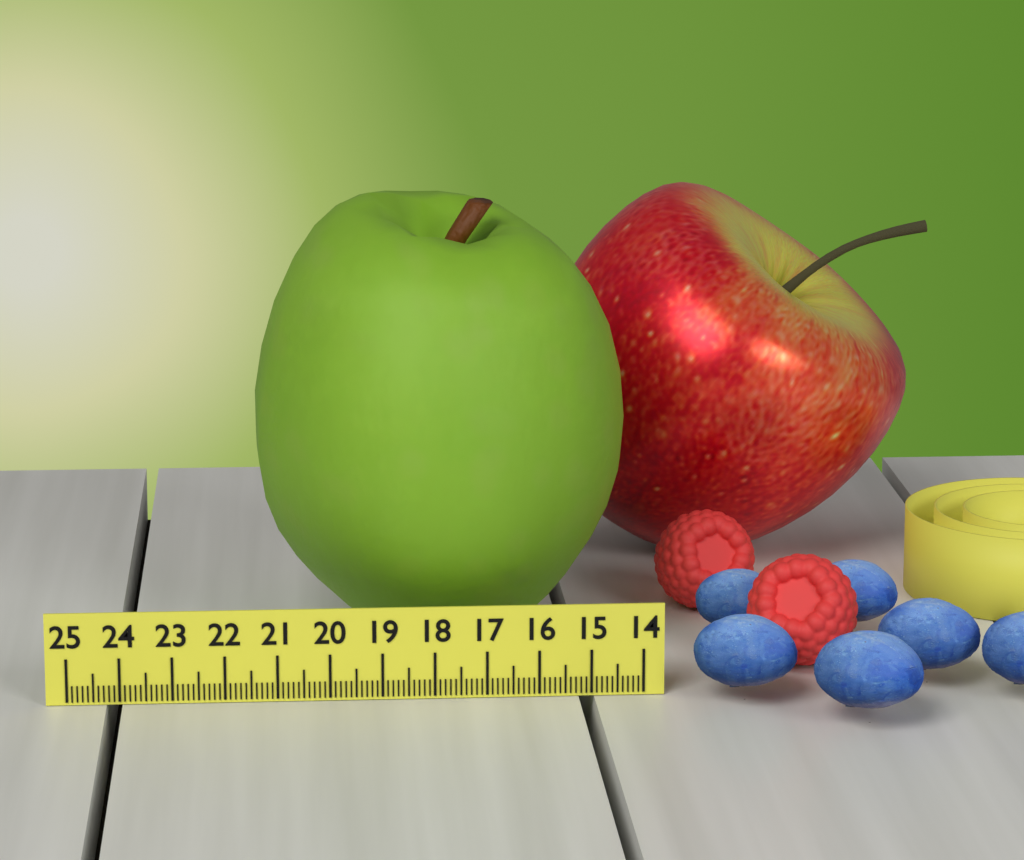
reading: 21.4 (no unit)
